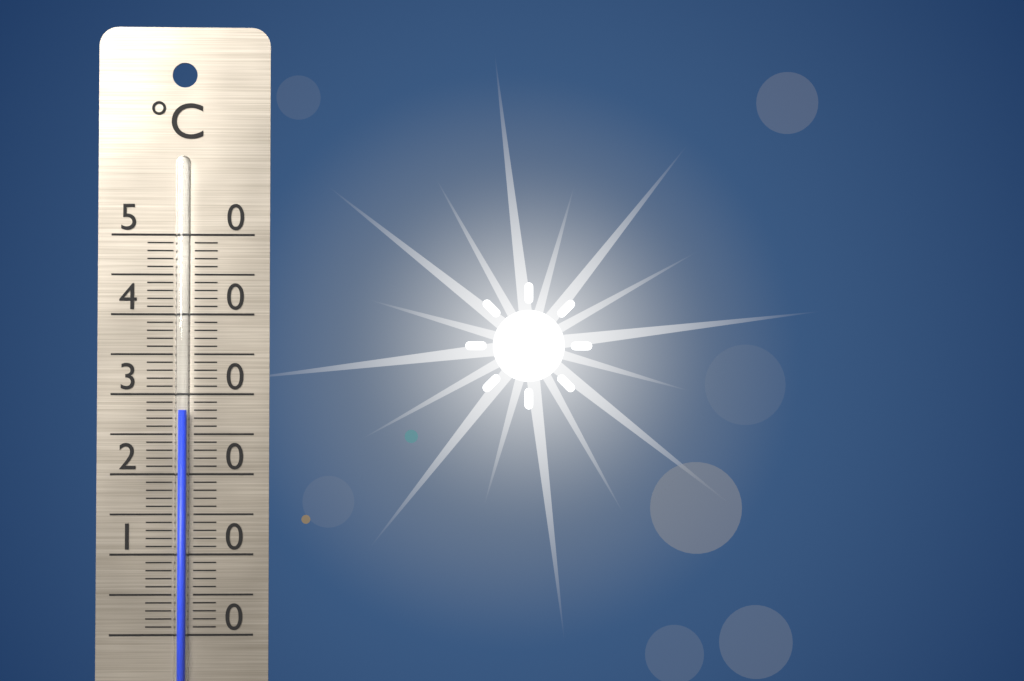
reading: 28 °C
